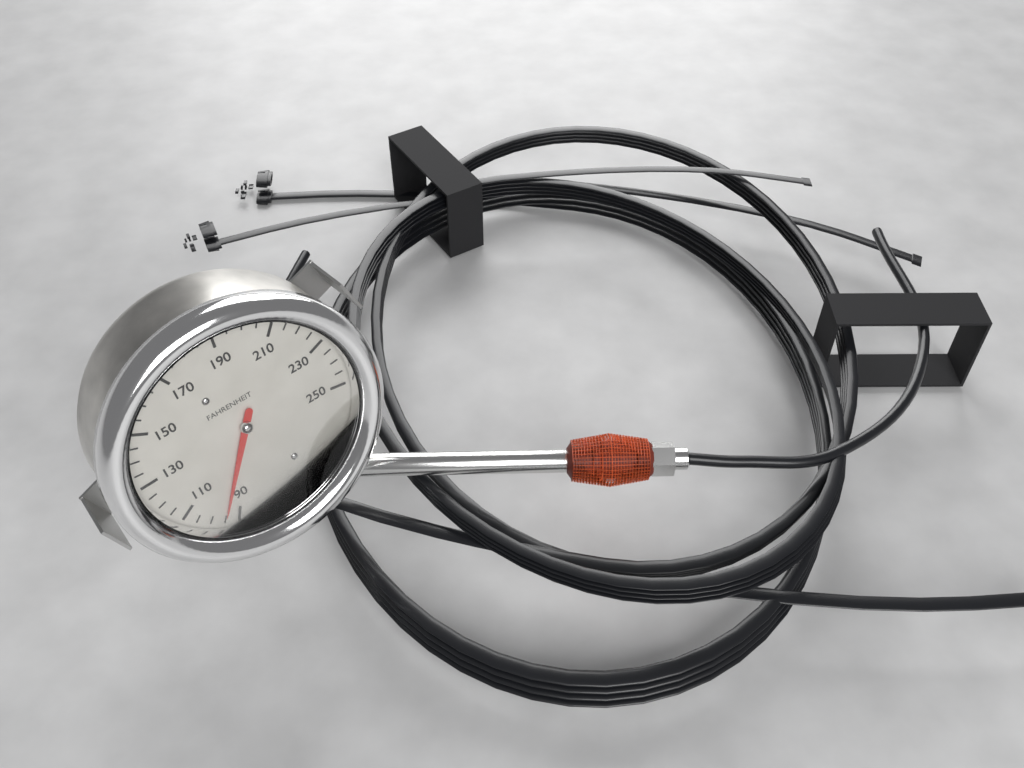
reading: 95 °F
